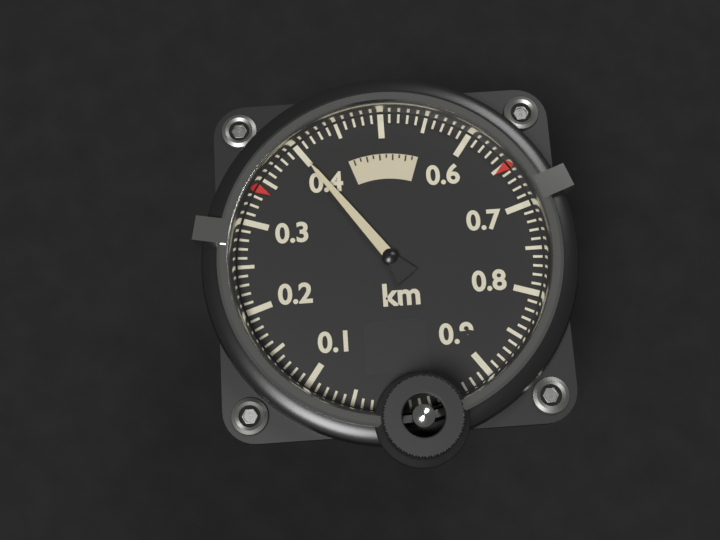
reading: 0.40 km
